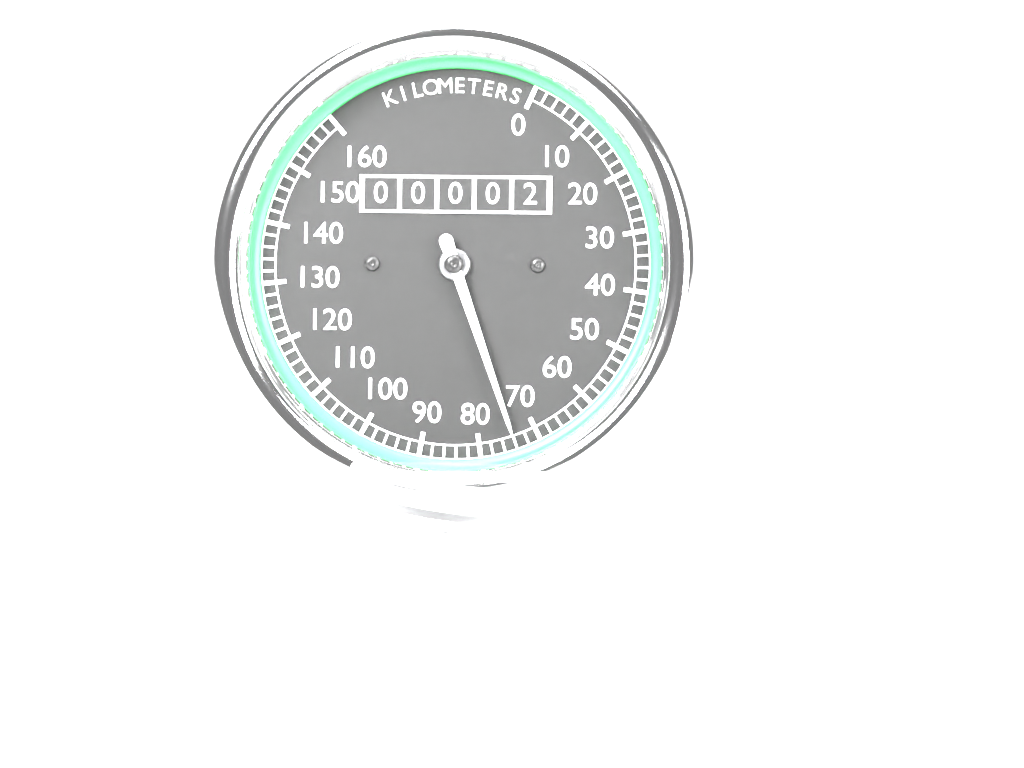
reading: 74 km/h
